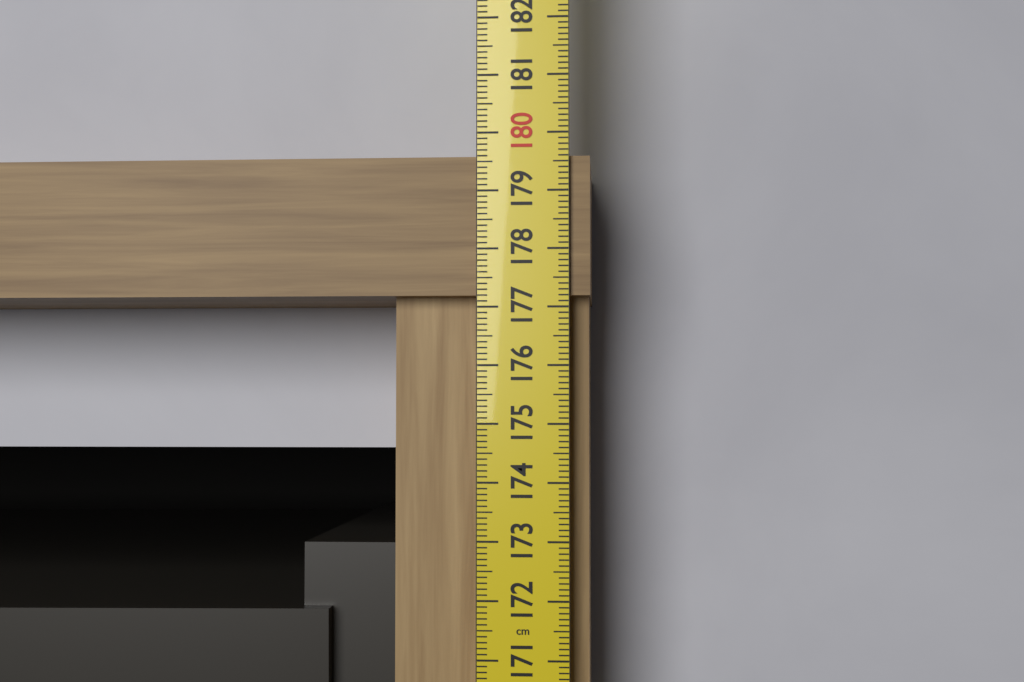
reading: 179.6 cm
